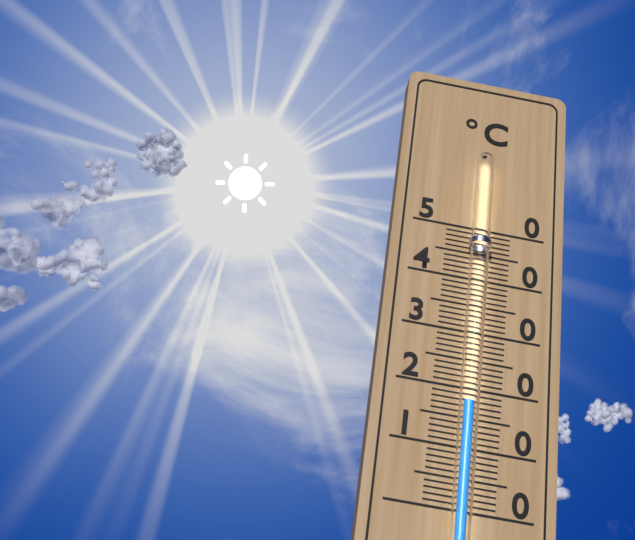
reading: 17 °C
